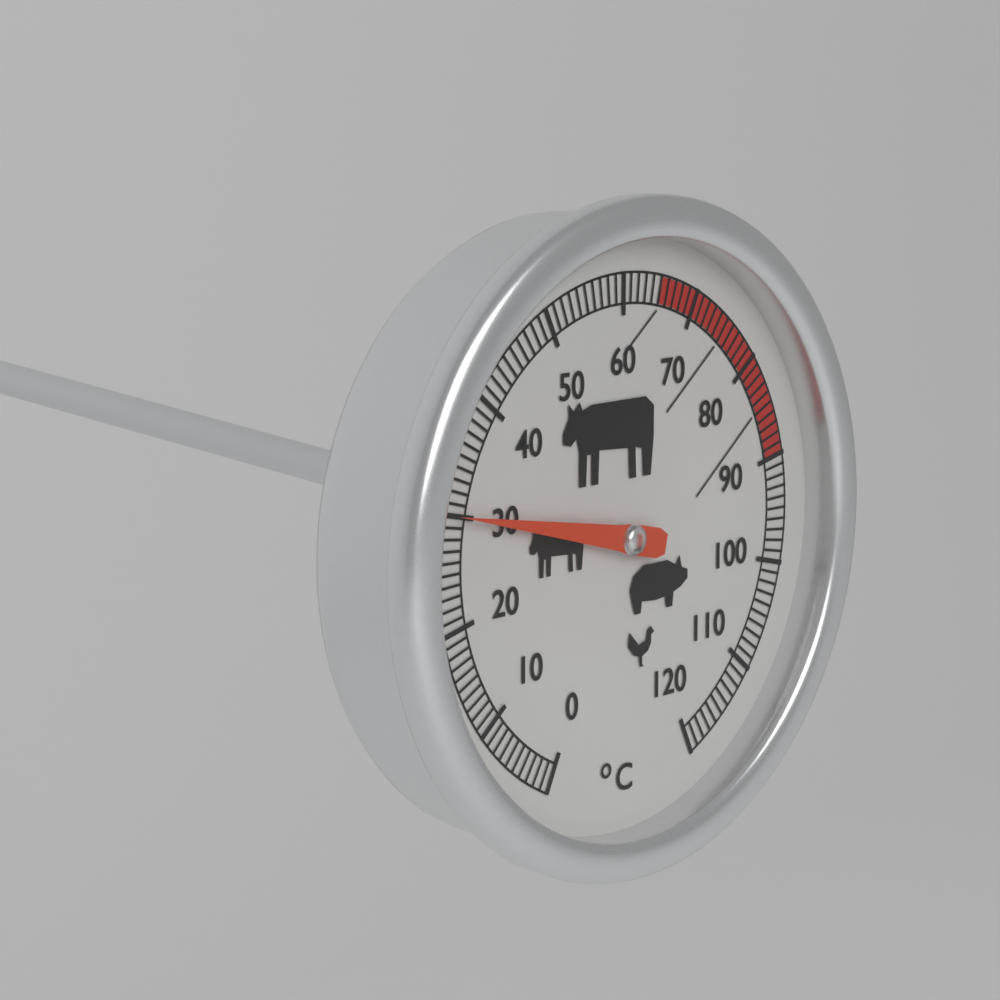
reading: 30 °C
